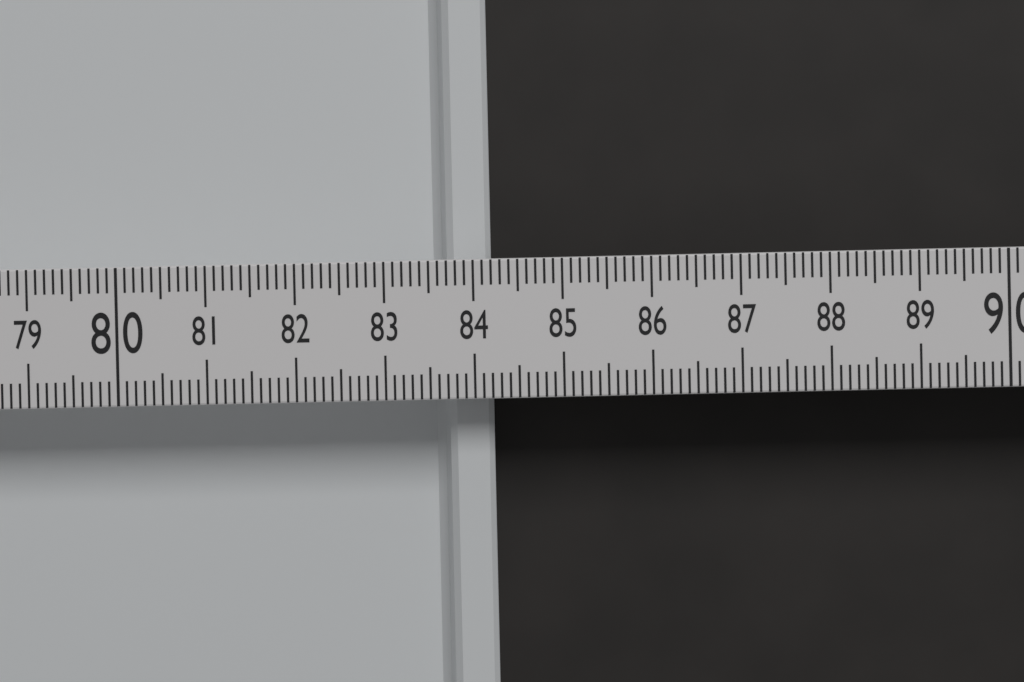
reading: 84.2 (no unit)
